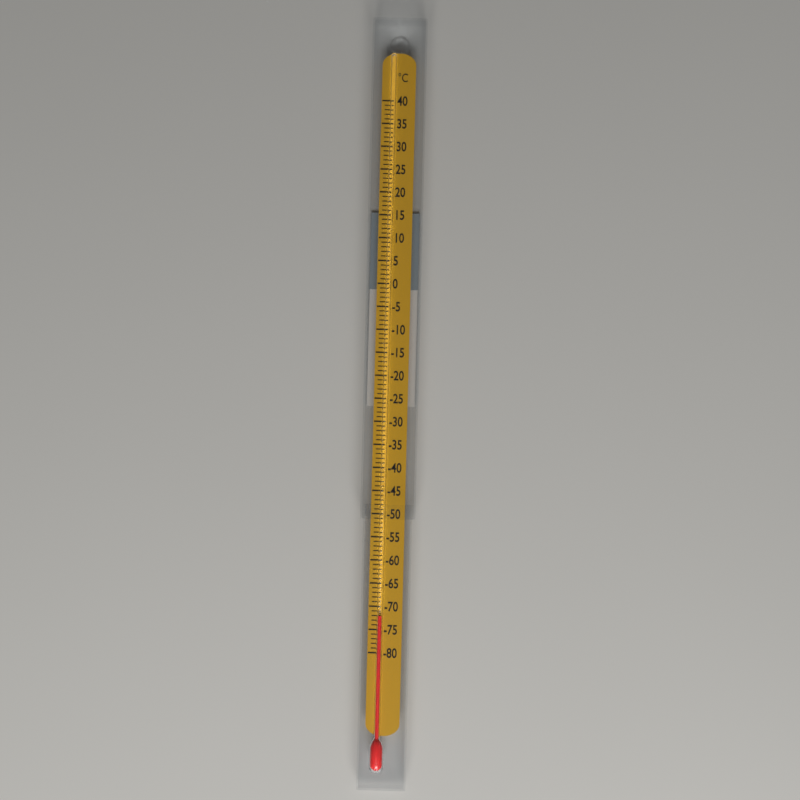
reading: -72 °C
